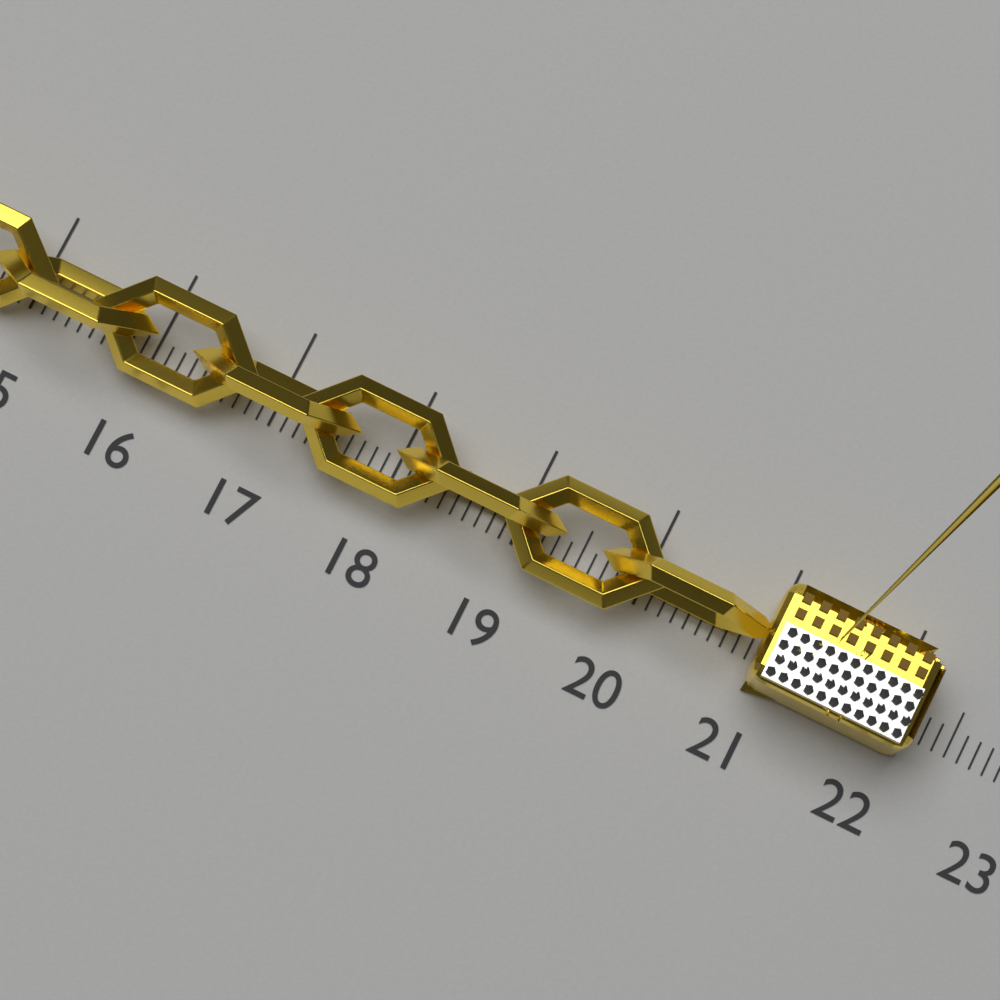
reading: 22.2 (no unit)
